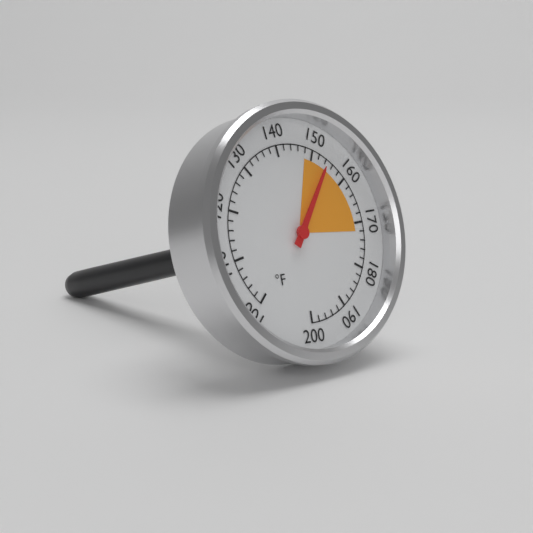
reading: 154 °F
